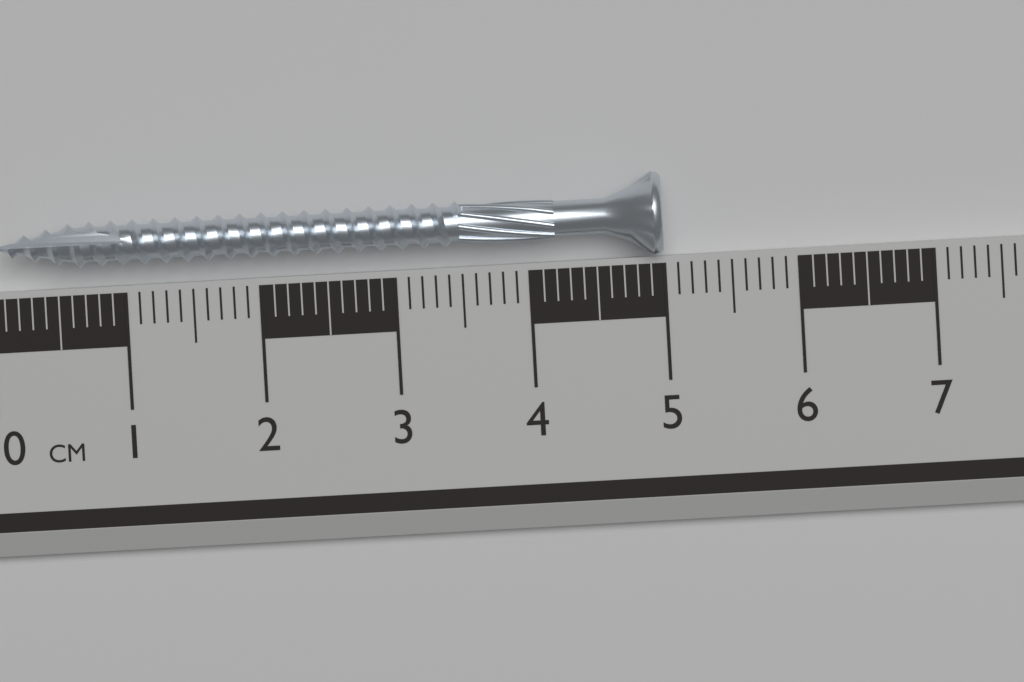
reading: 5.0 cm
